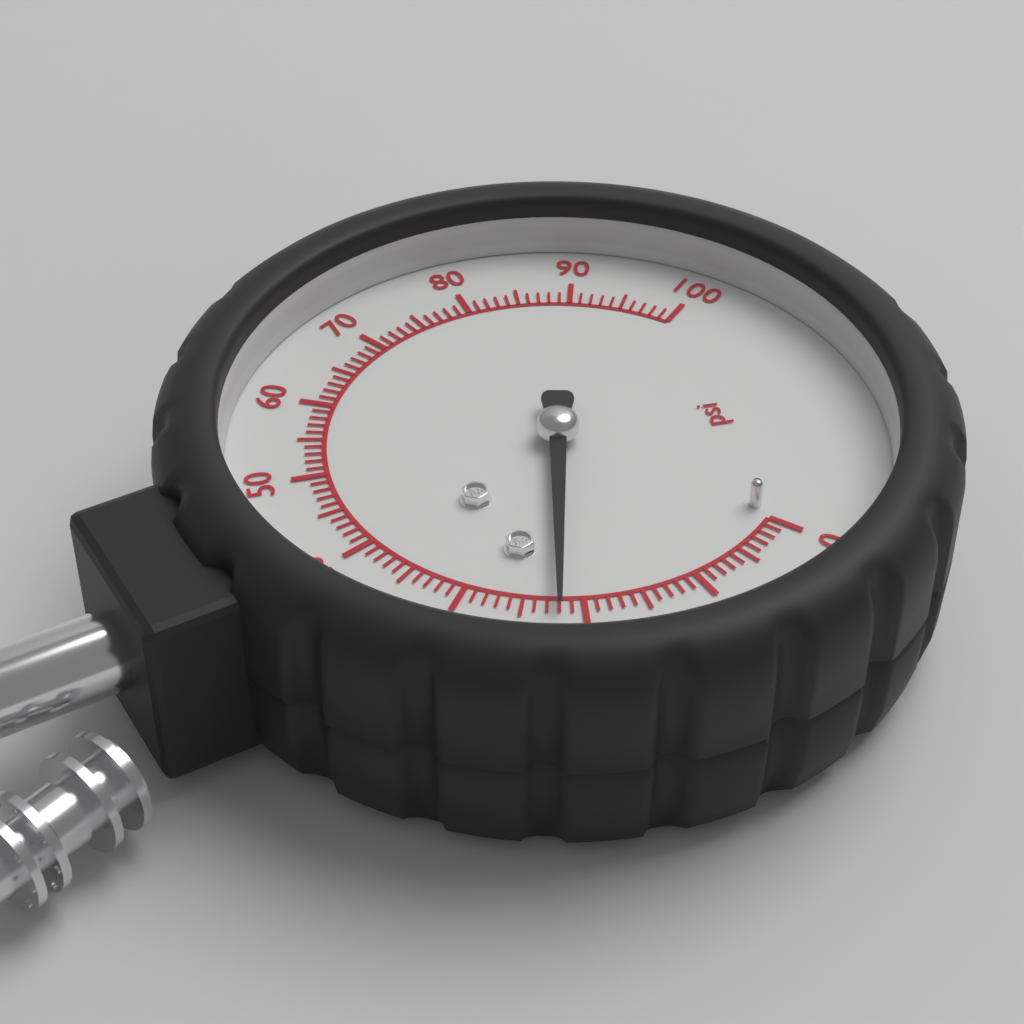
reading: 22 psi
